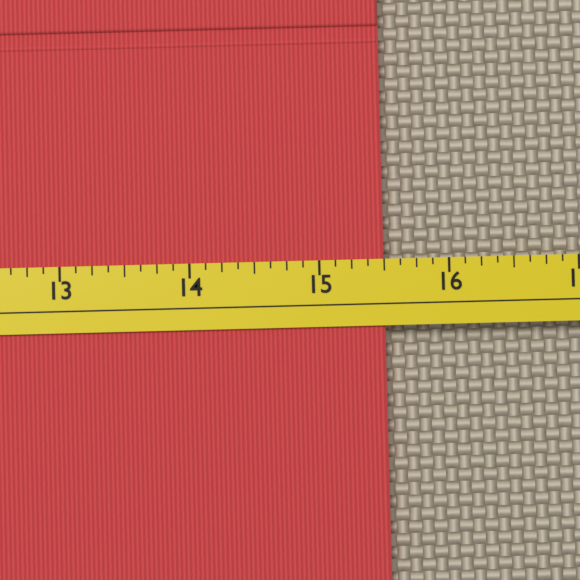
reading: 15.500 (no unit)
